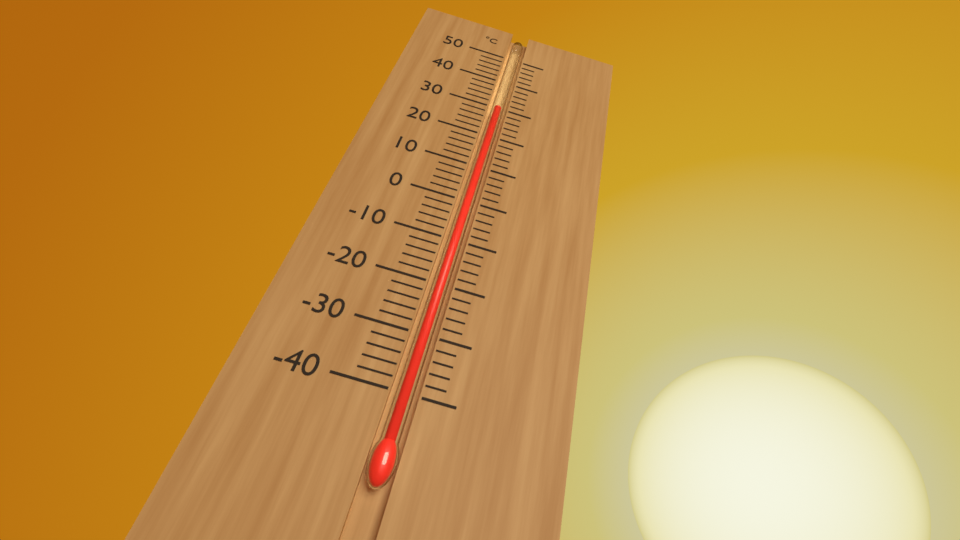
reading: 30 °C
